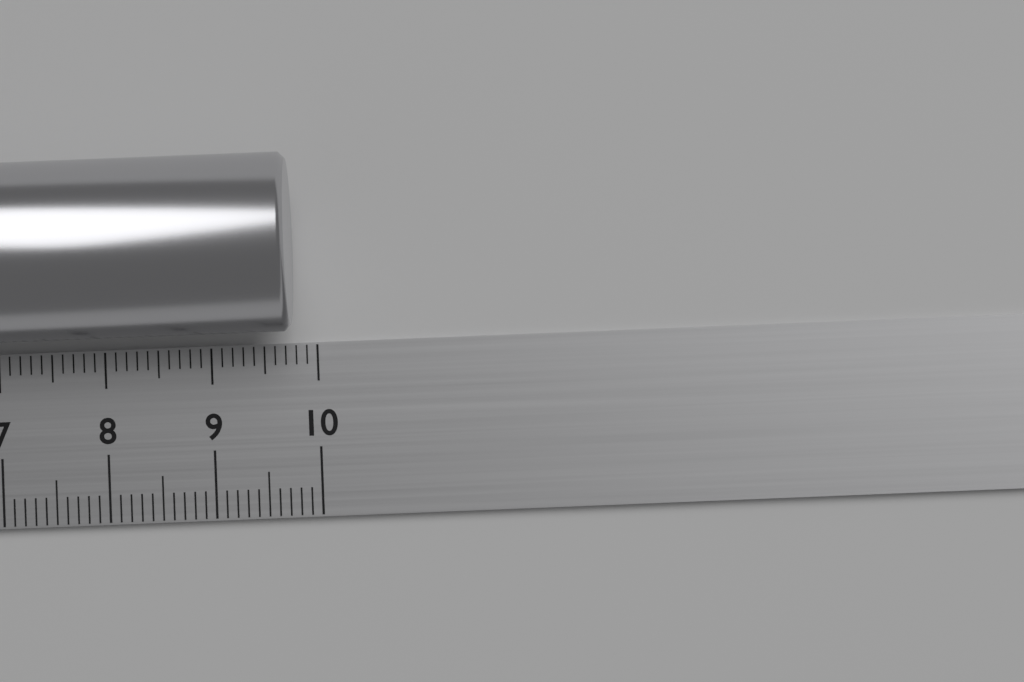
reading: 9.8 cm
